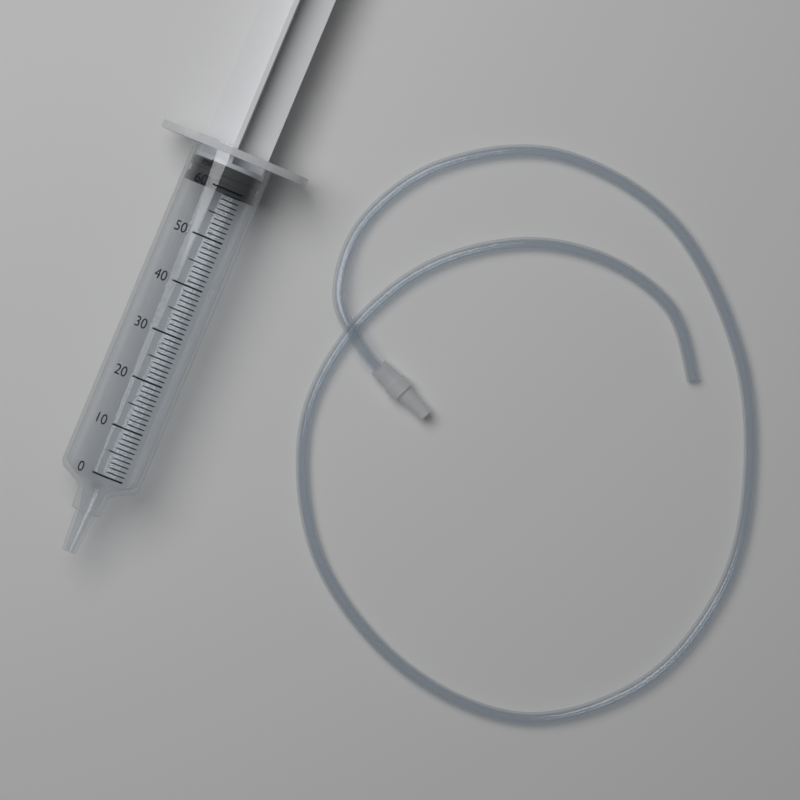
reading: 59 ml
